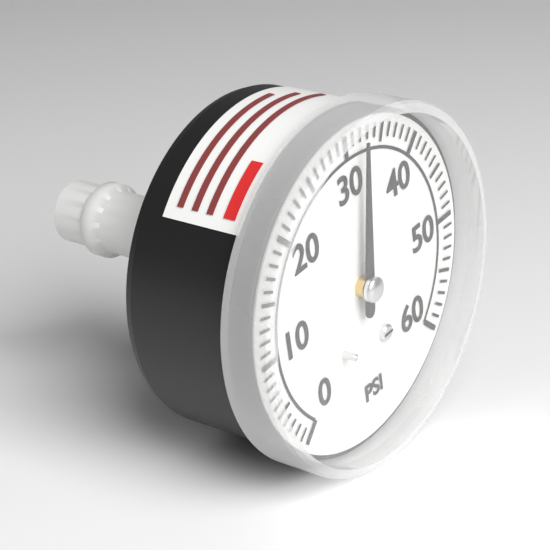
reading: 32 psi
